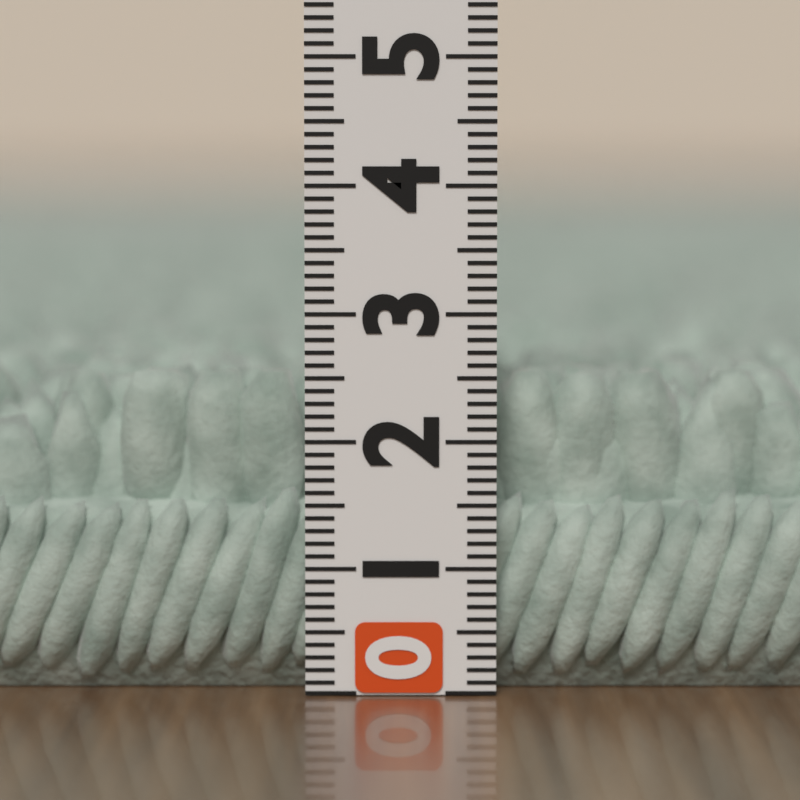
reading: 2.5 (no unit)
